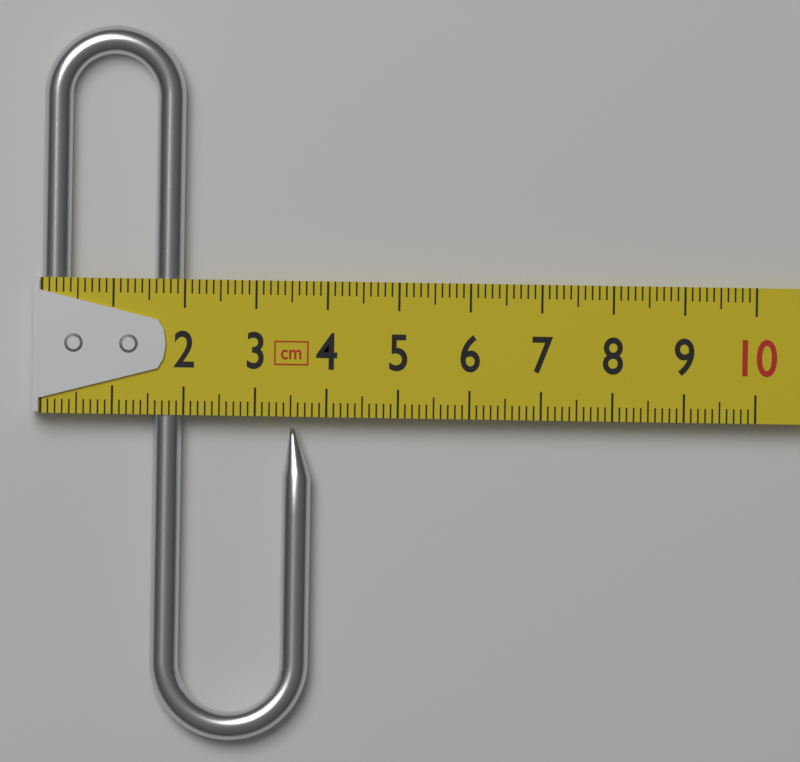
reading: 3.8 cm
